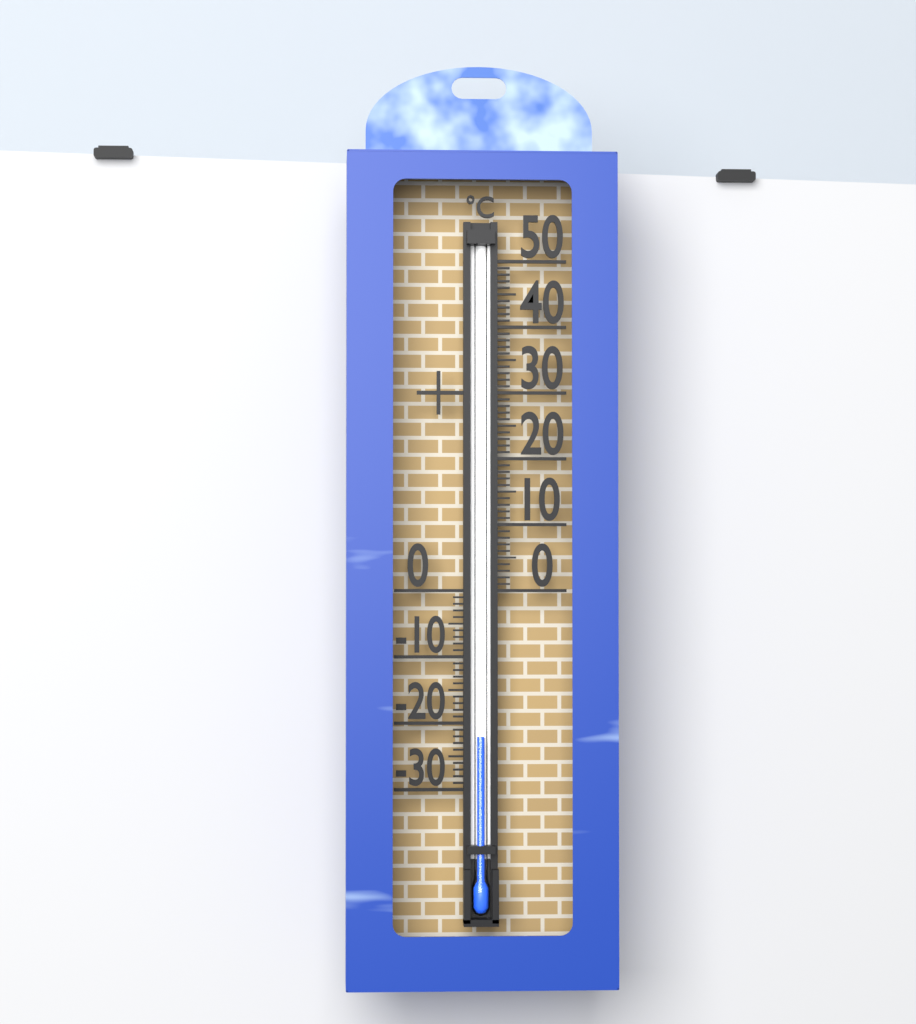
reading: -22 °C
